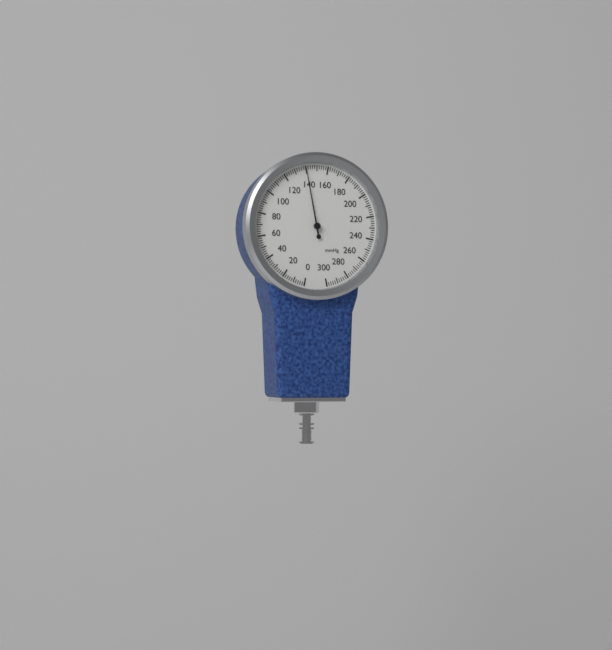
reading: 140 mmHg
